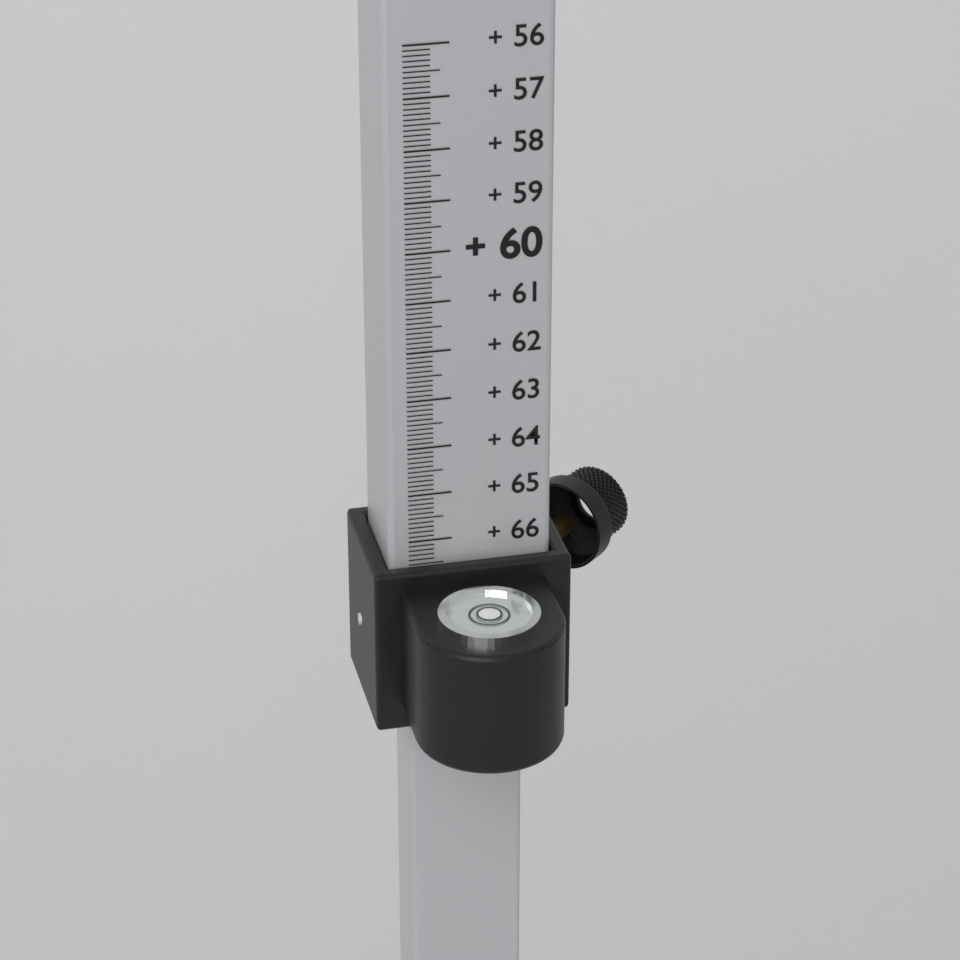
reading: 66.5 (no unit)
